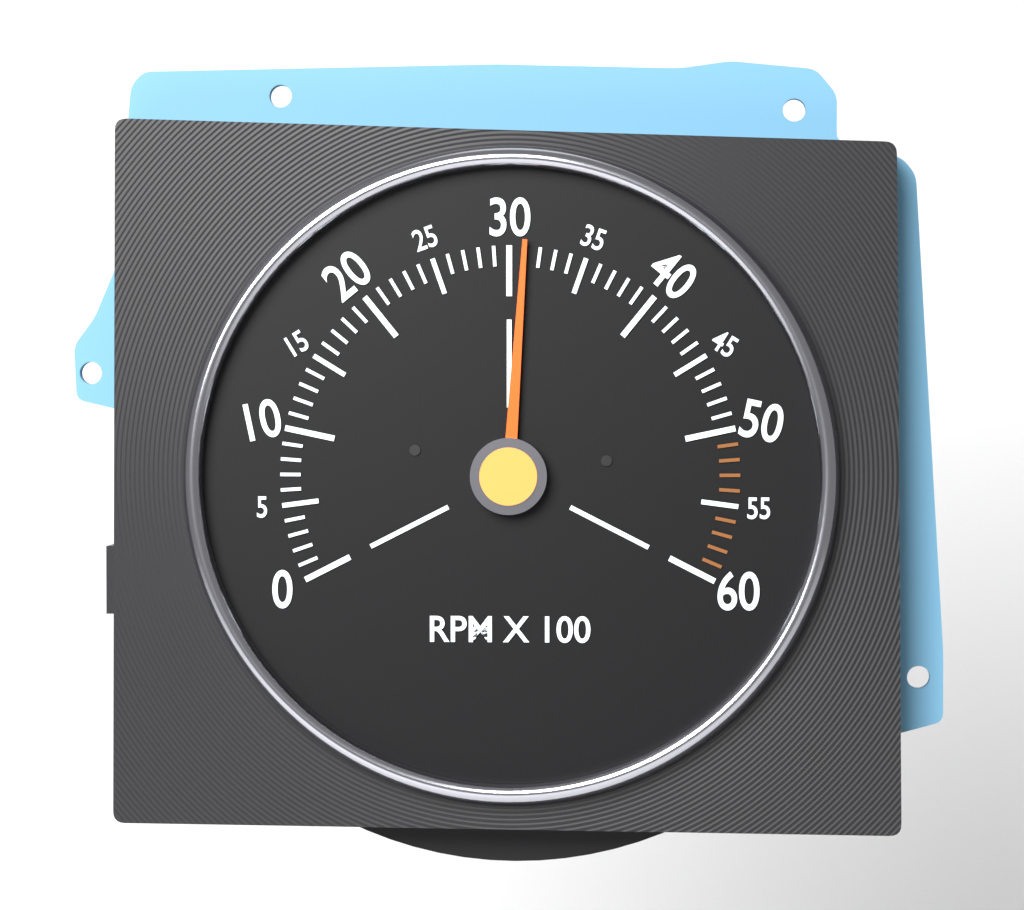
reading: 3100 RPM
